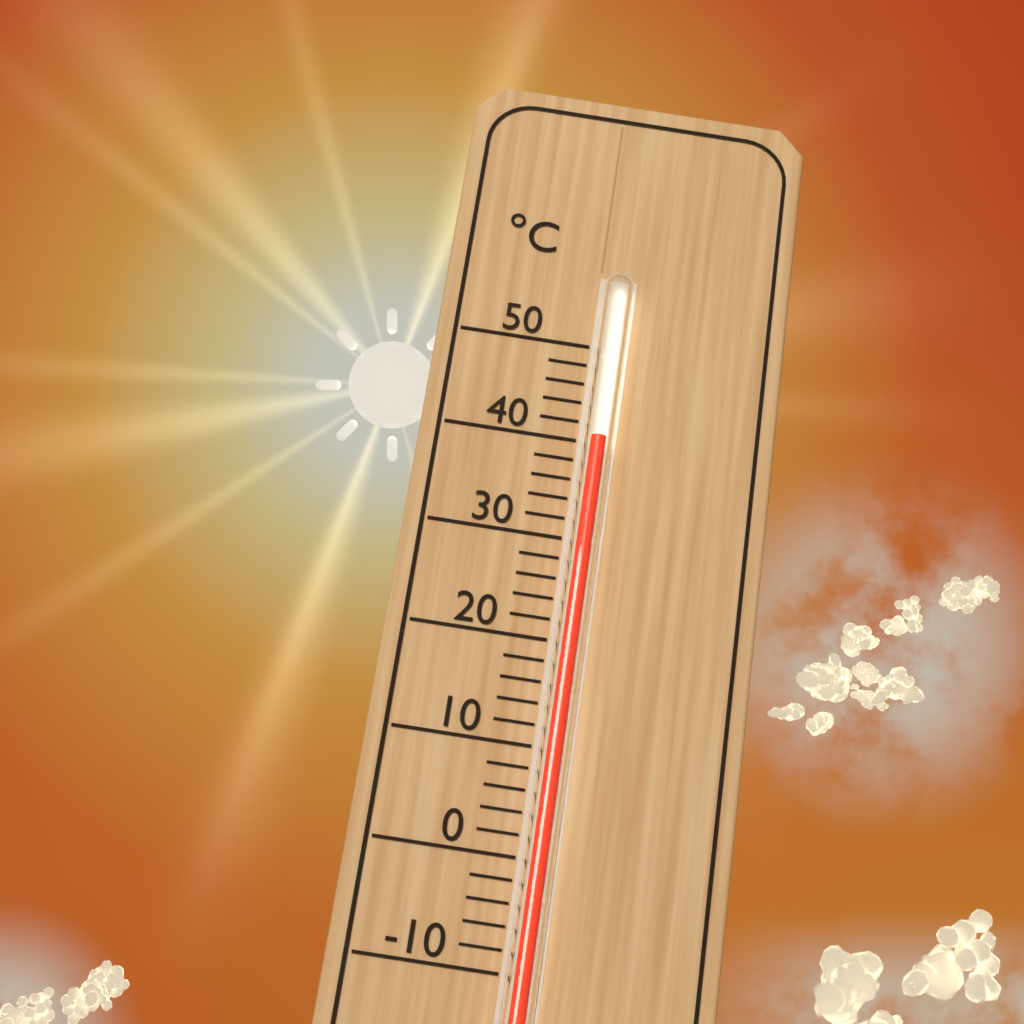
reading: 40 °C
